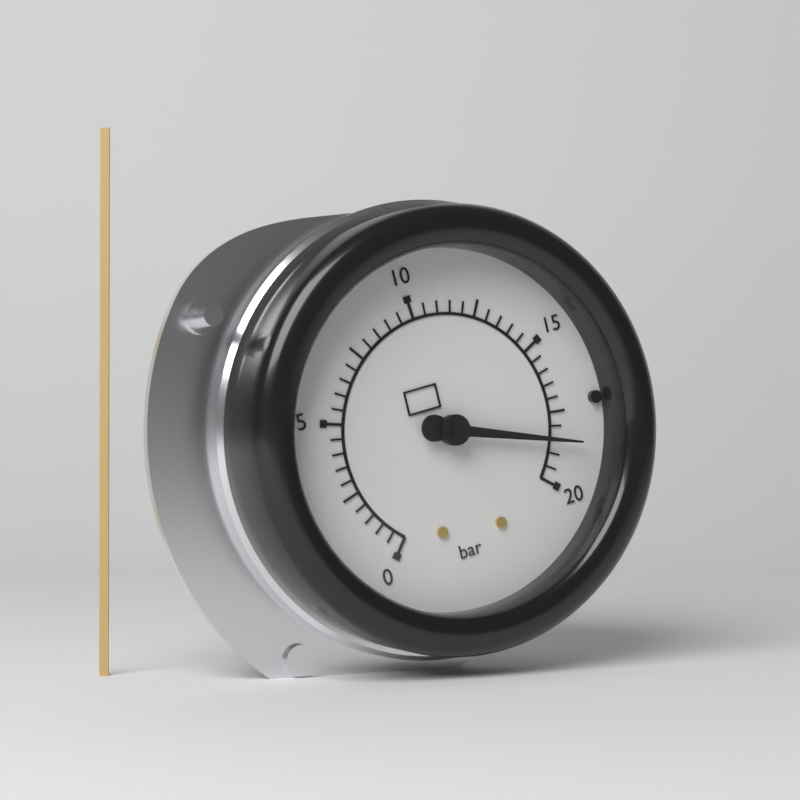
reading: 18.5 bar
